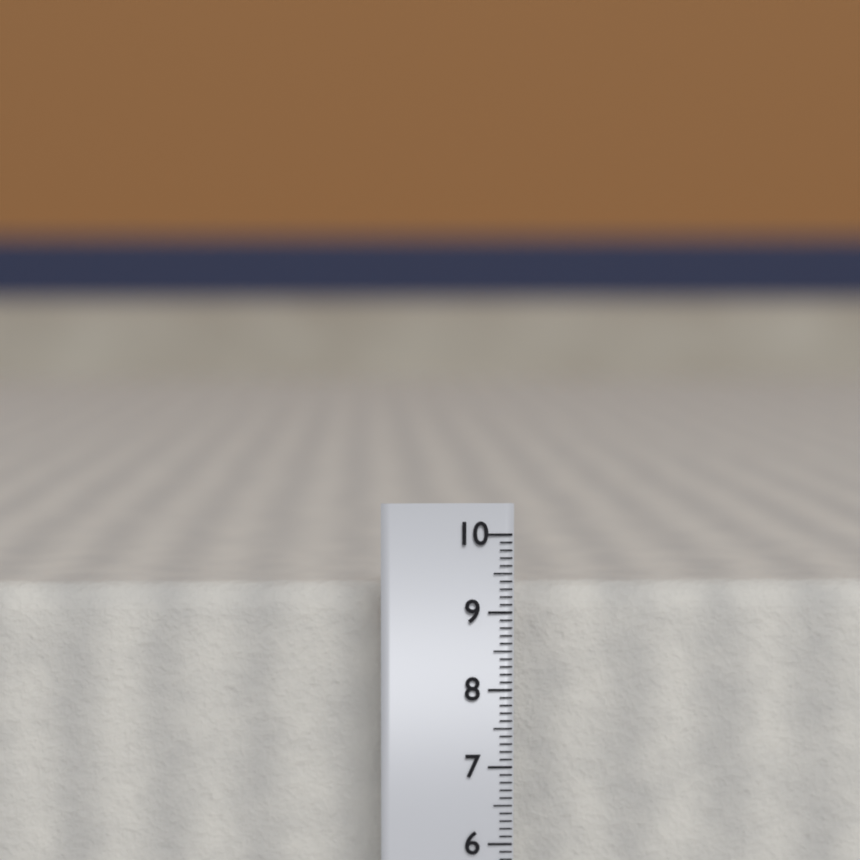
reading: 9.3 cm
